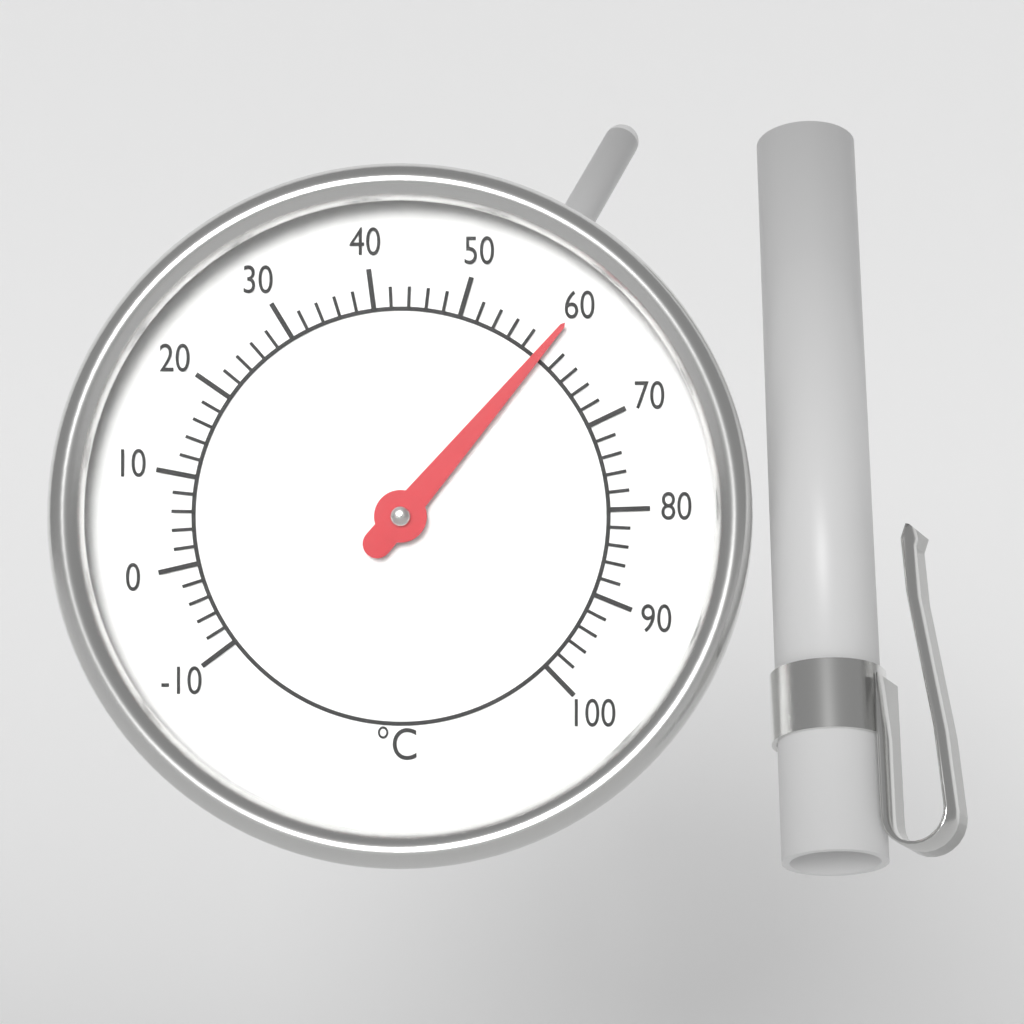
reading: 60 °C
